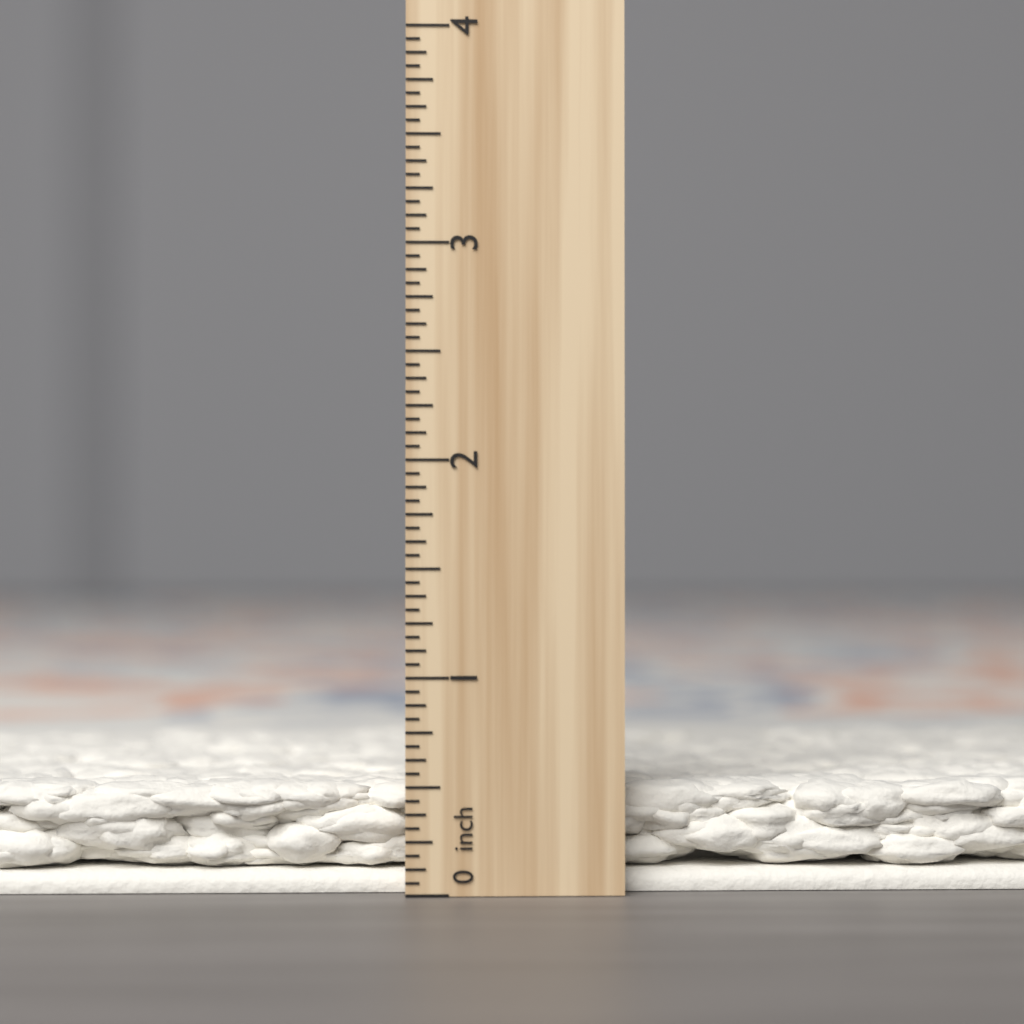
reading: 0.5000 inch
